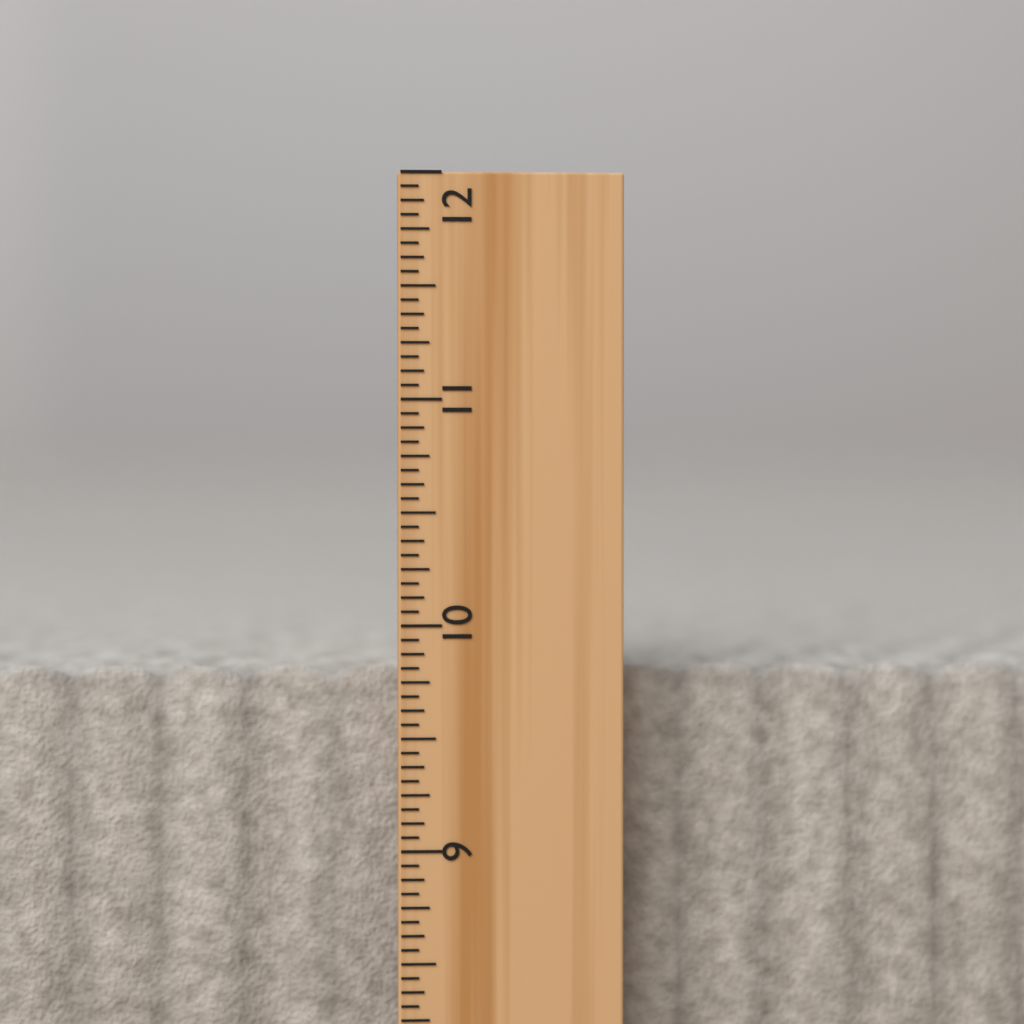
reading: 9.8125 inch
